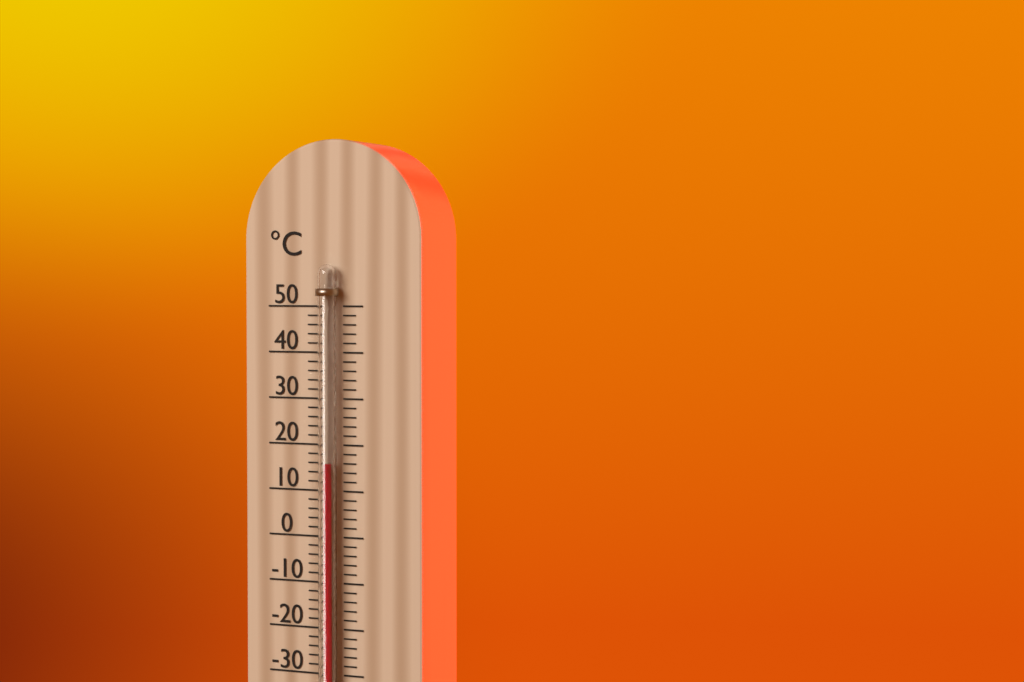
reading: 16 °C
